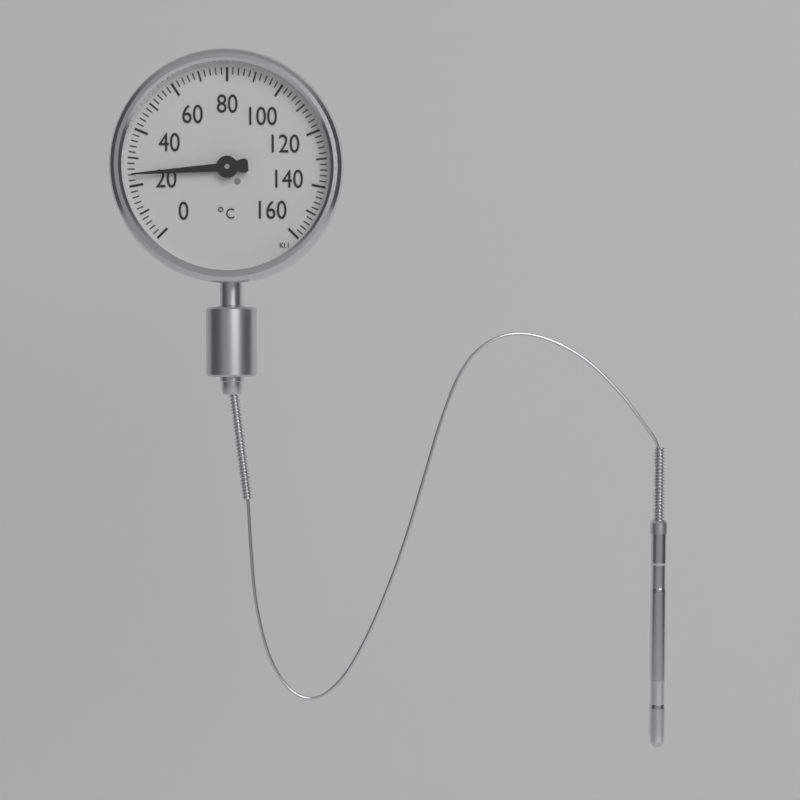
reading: 24 °C
